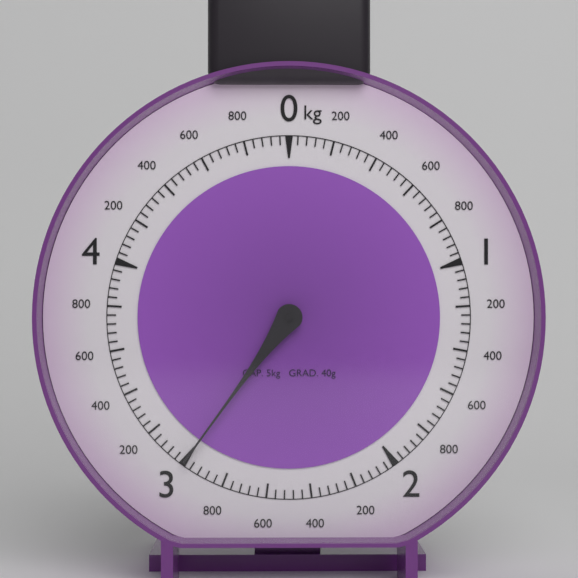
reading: 3.00 kg
